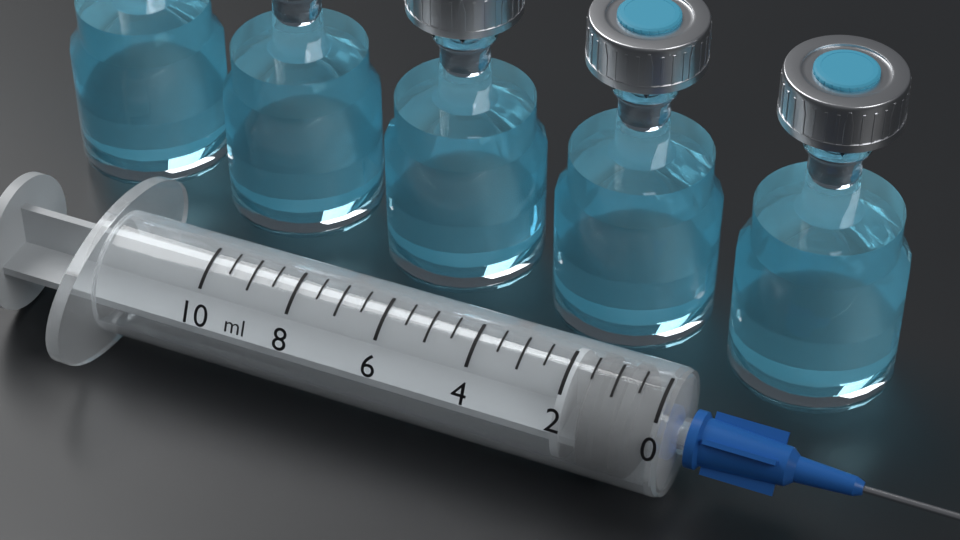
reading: 0.5 ml
